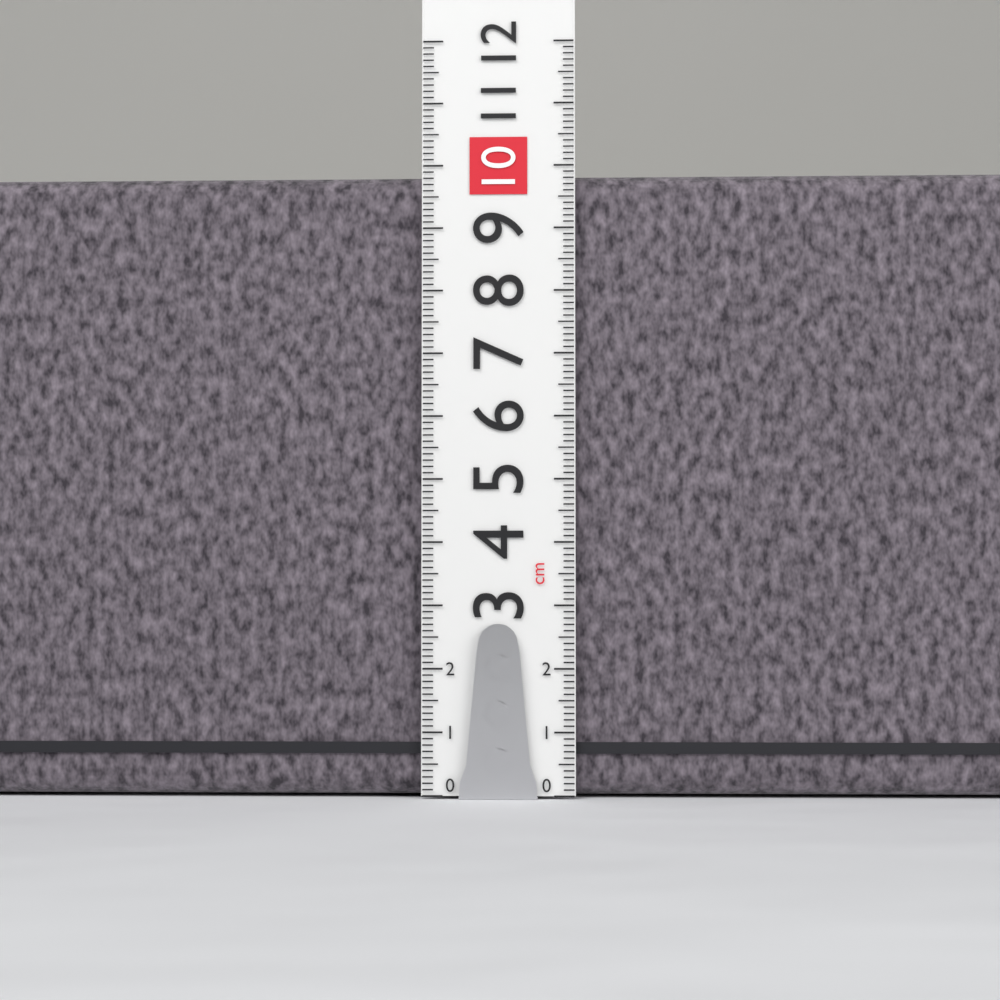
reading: 9.9 cm
